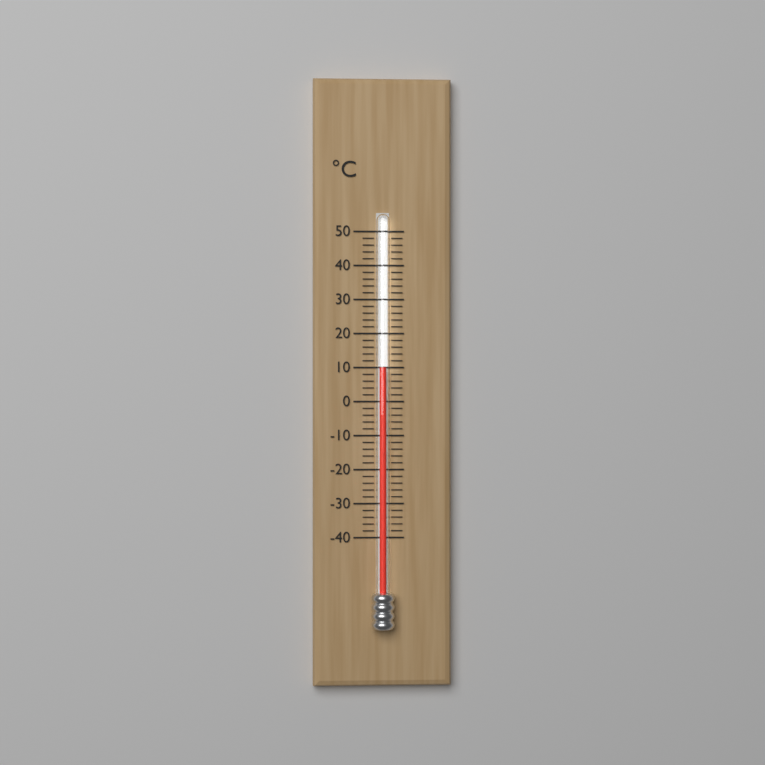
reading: 10 °C
